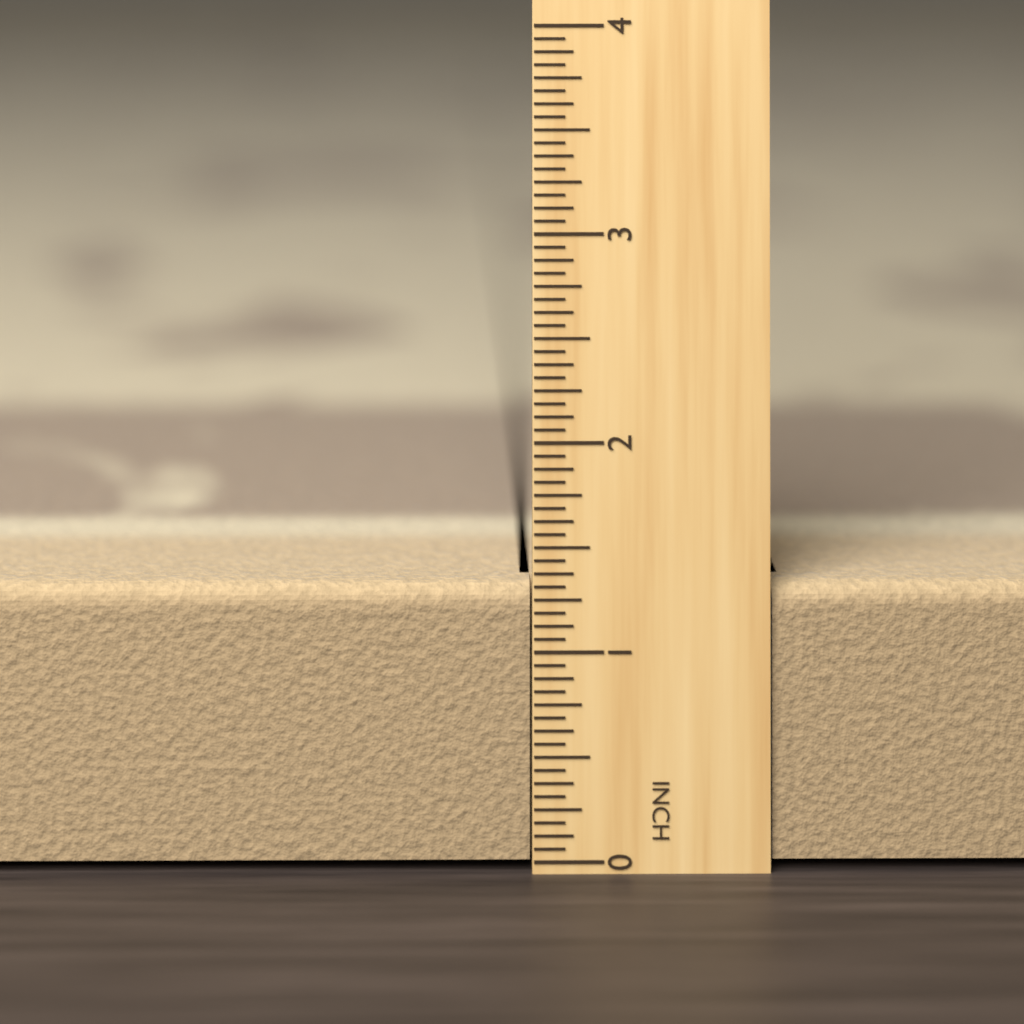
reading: 1.3125 in
